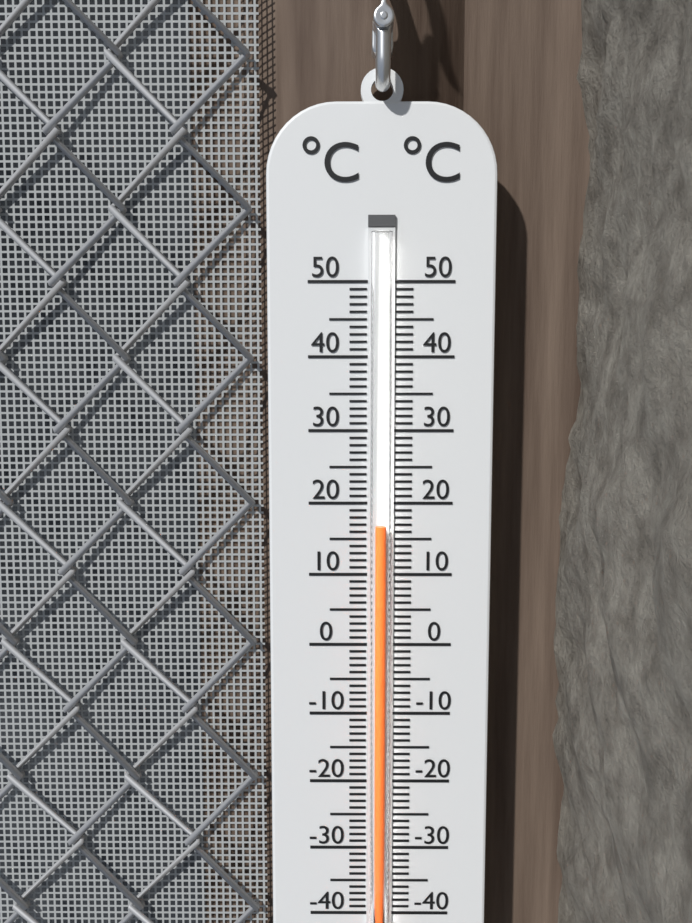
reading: 17 °C
